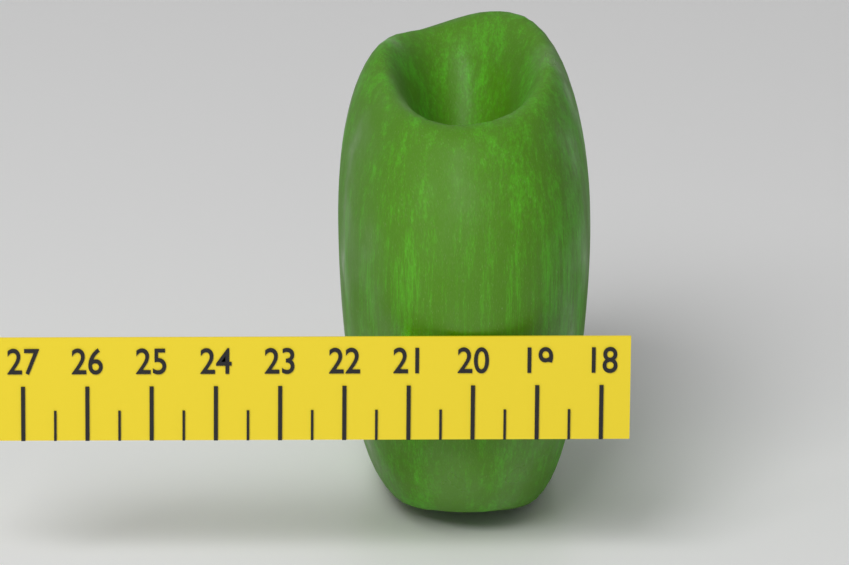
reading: 22.0 (no unit)
